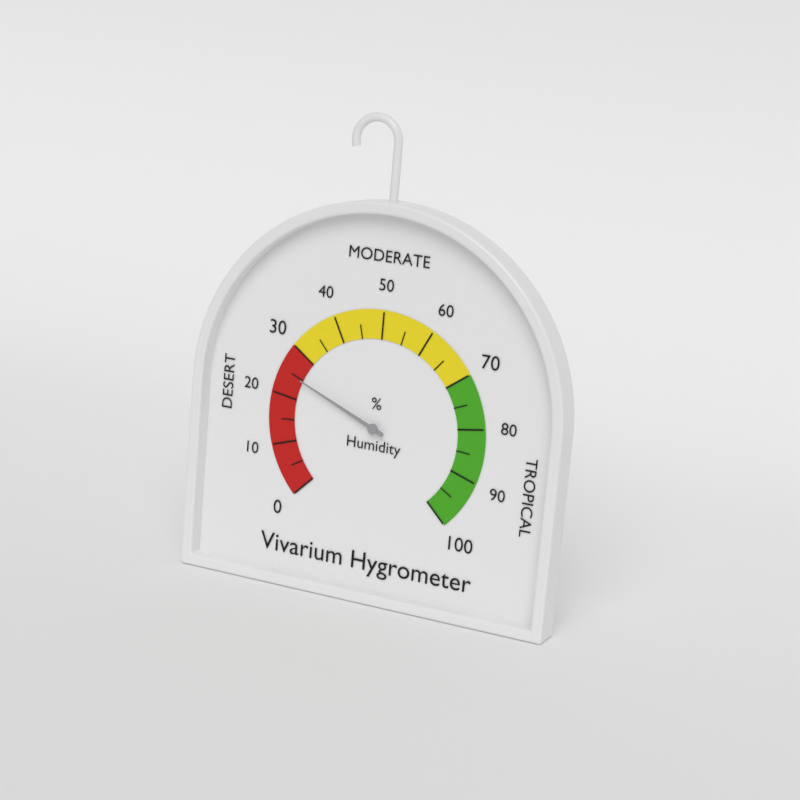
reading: 25 %
